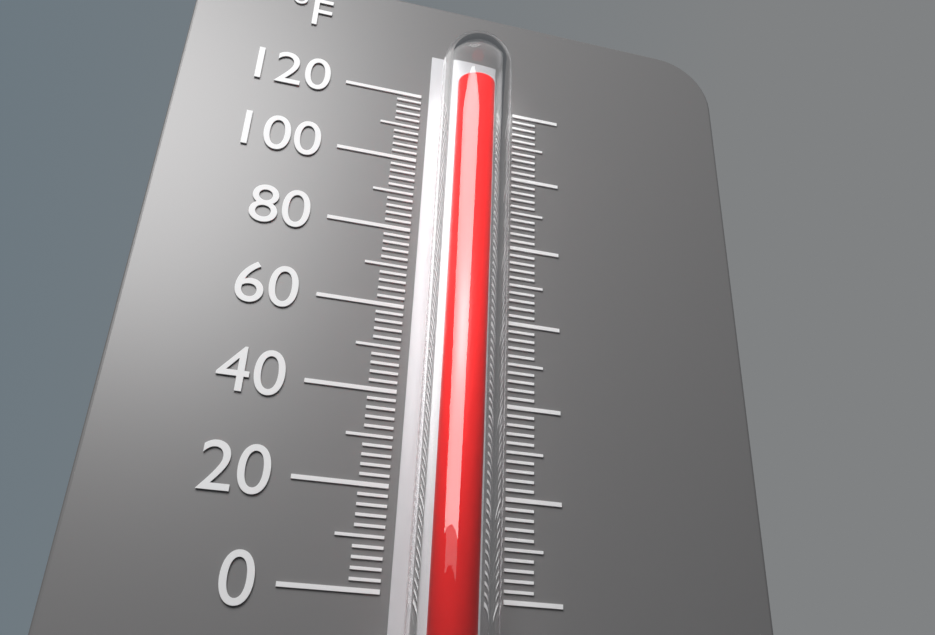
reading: 118 °F
